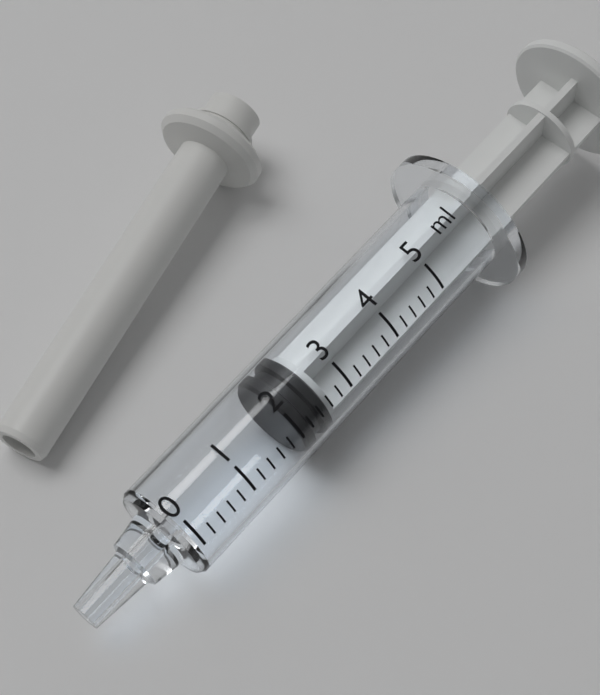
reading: 2.0 ml
